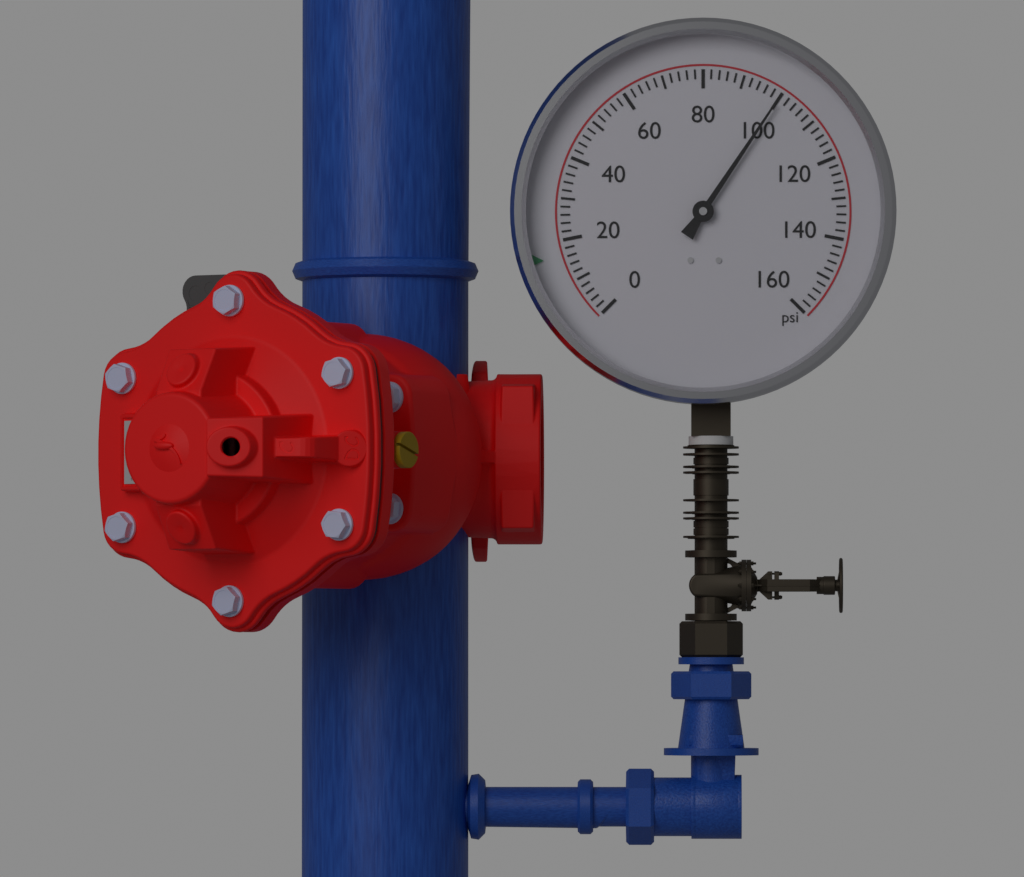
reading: 100 psi
